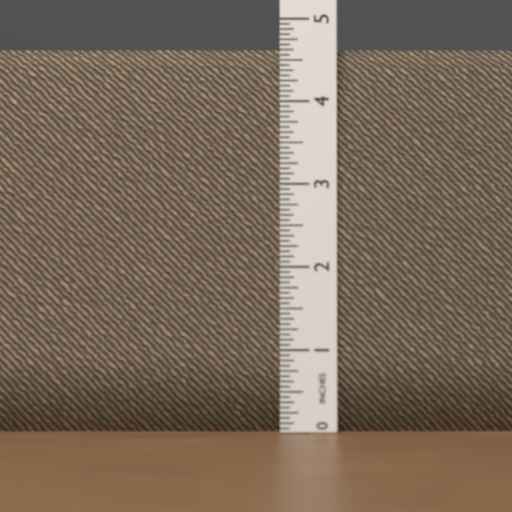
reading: 4.6250 in
